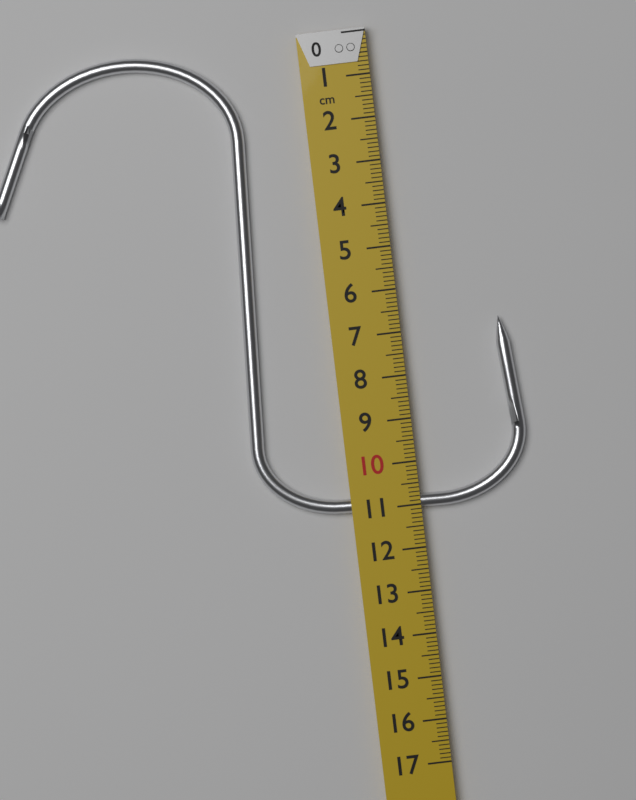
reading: 11.1 cm
